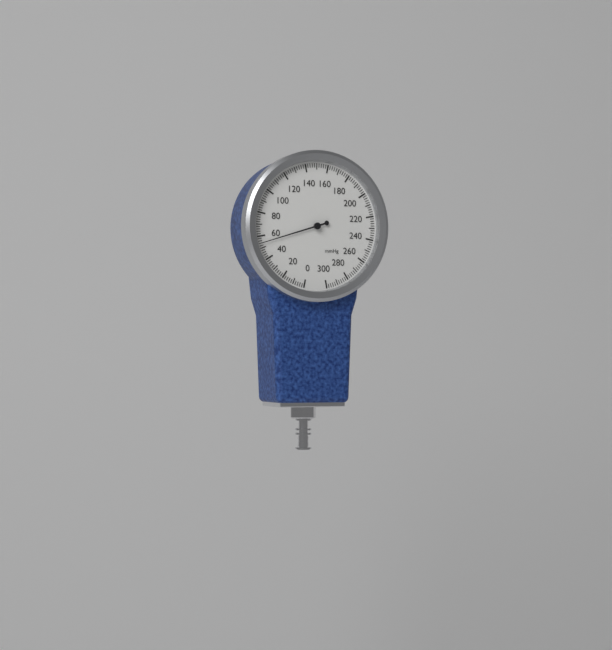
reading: 54 mmHg
